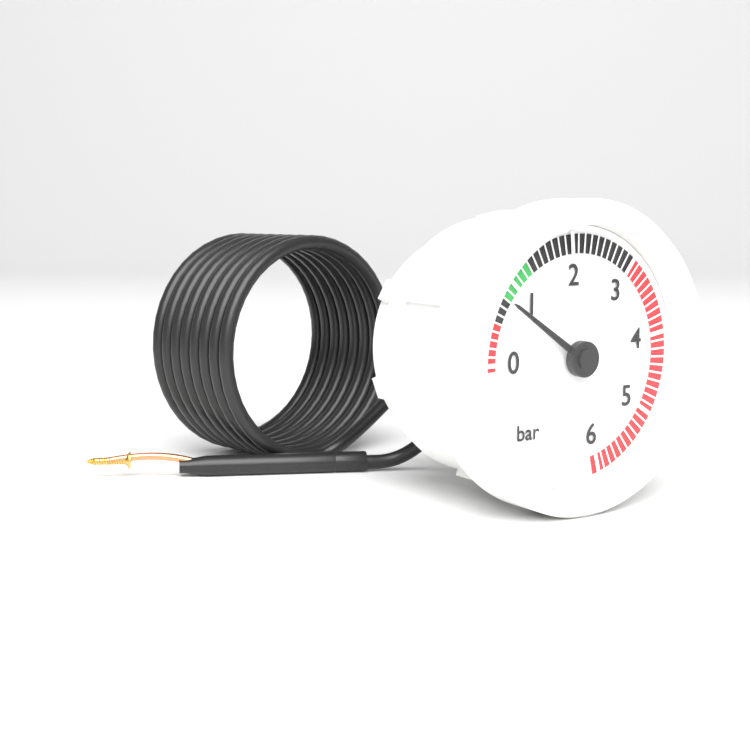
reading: 0.8 bar
